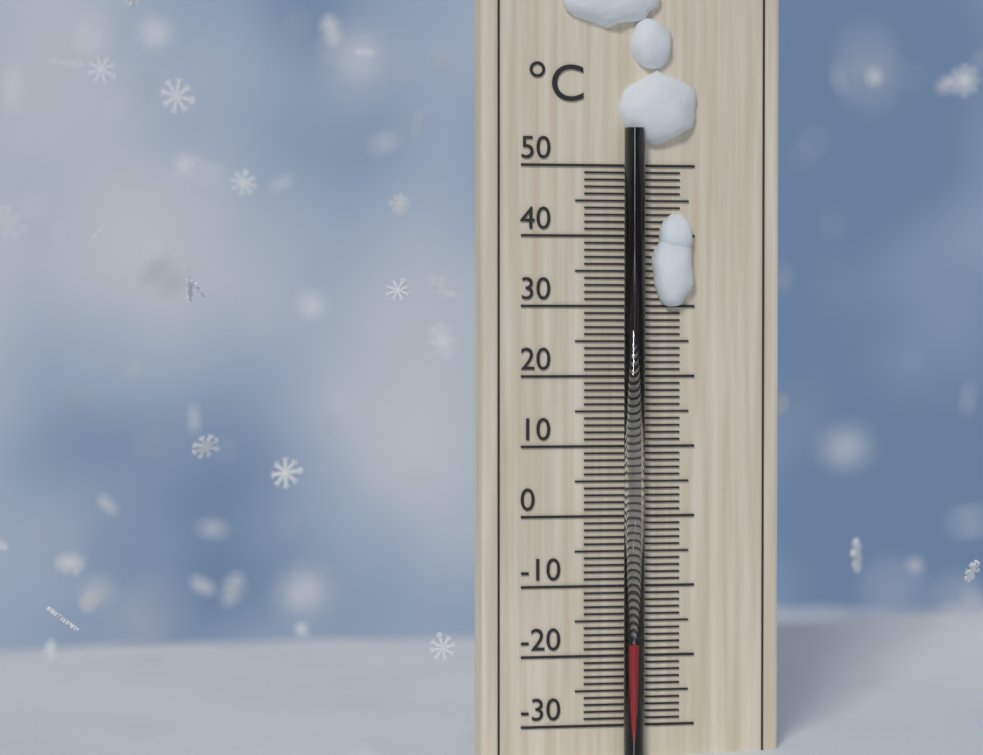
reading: -18 °C
